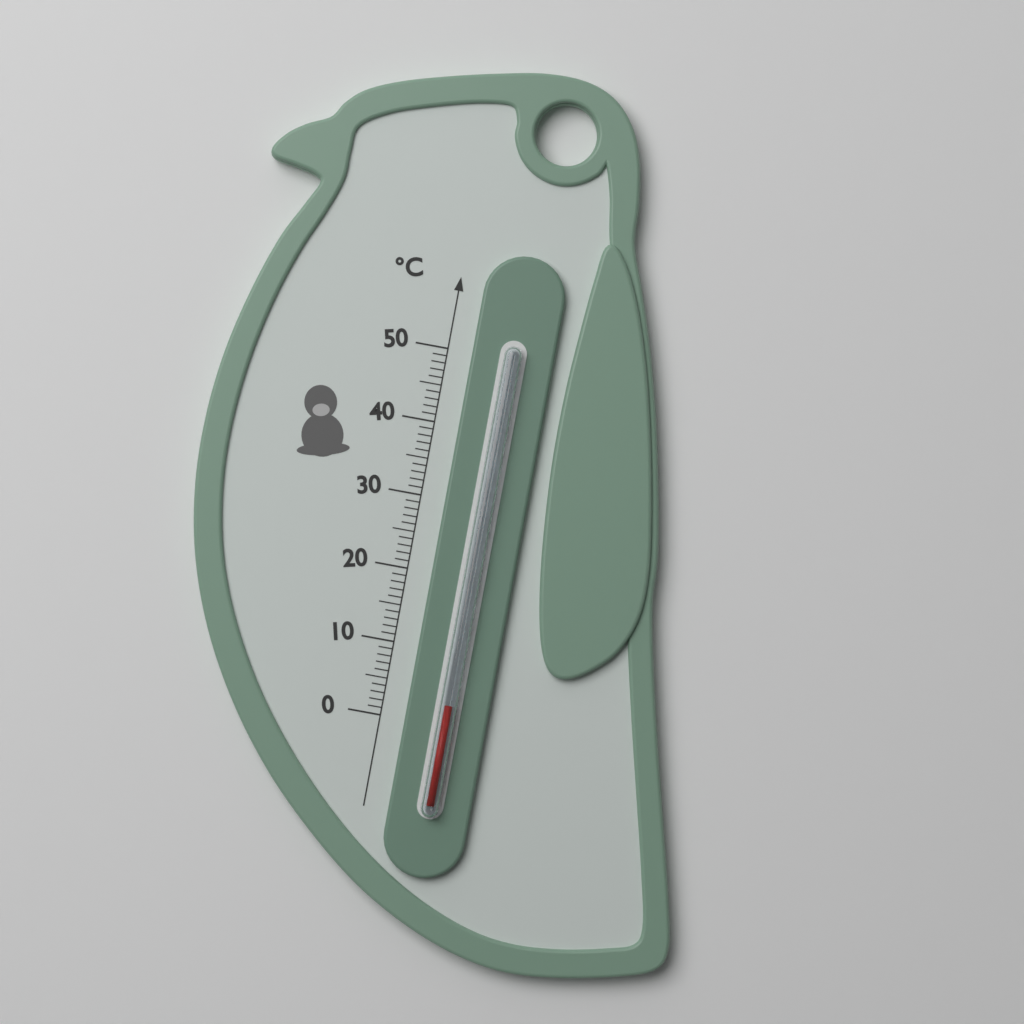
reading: 3 °C
